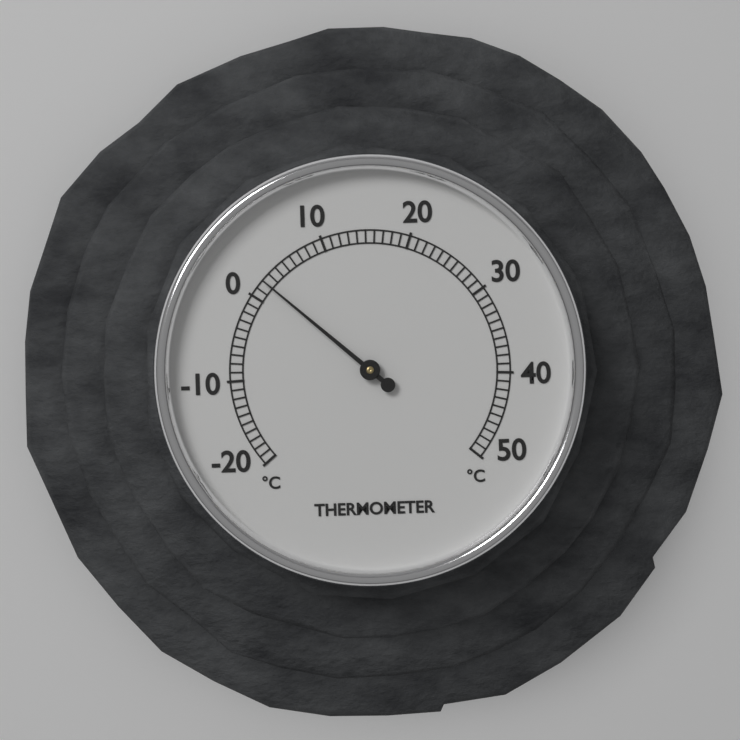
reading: 2 °C
